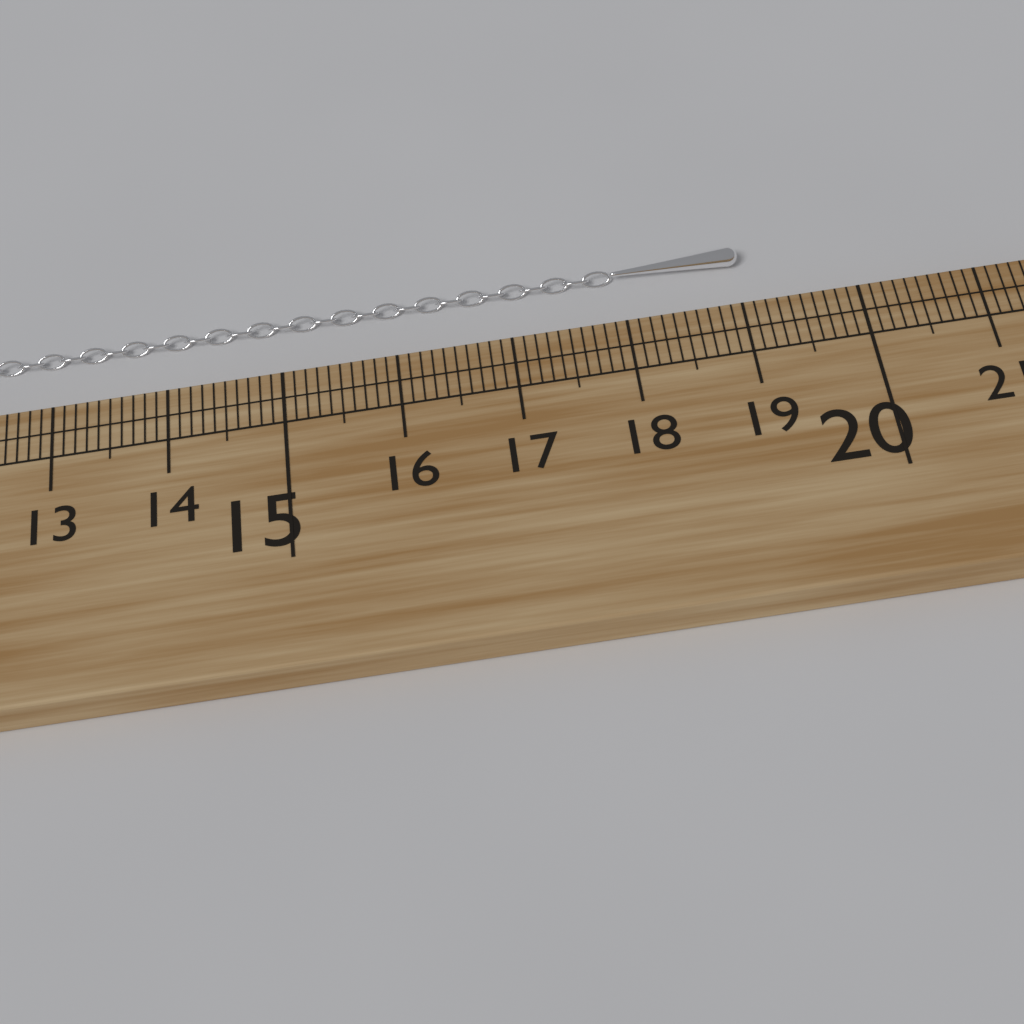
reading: 19.1 cm
